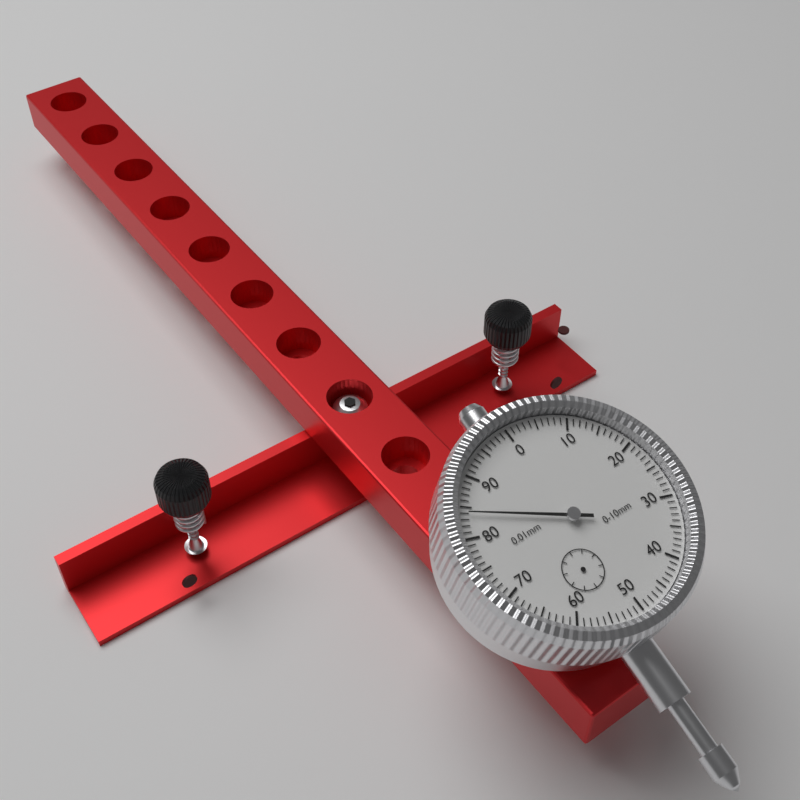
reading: 0.84 mm
